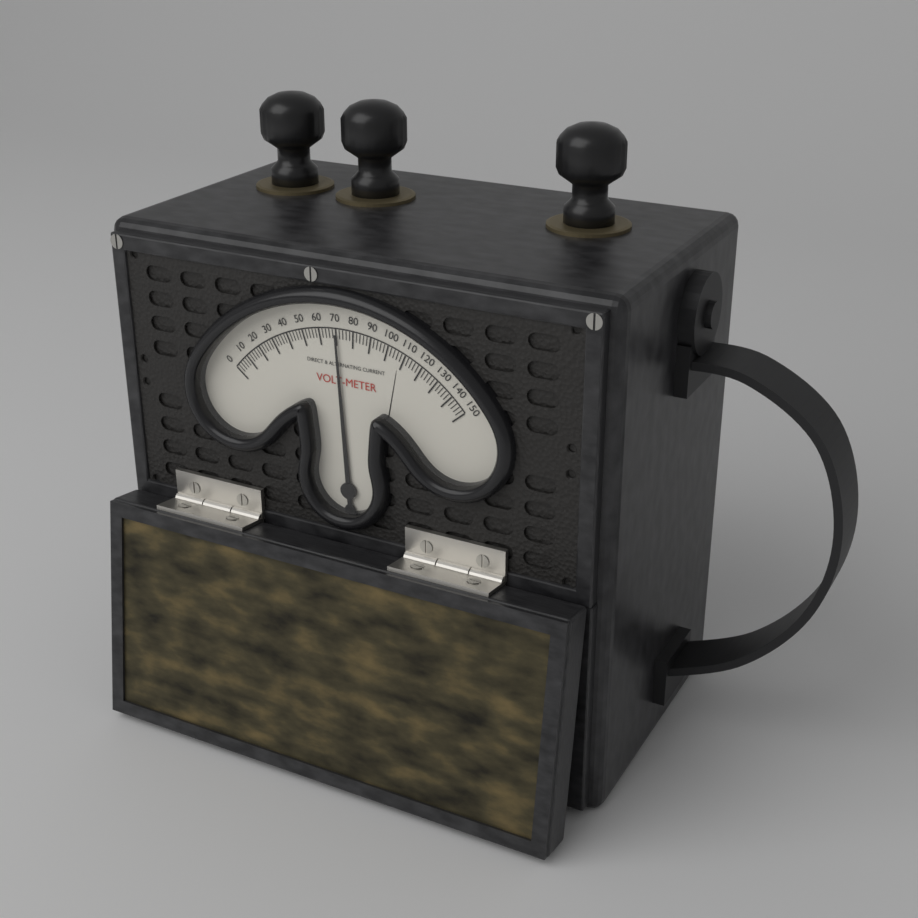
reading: 70 V
